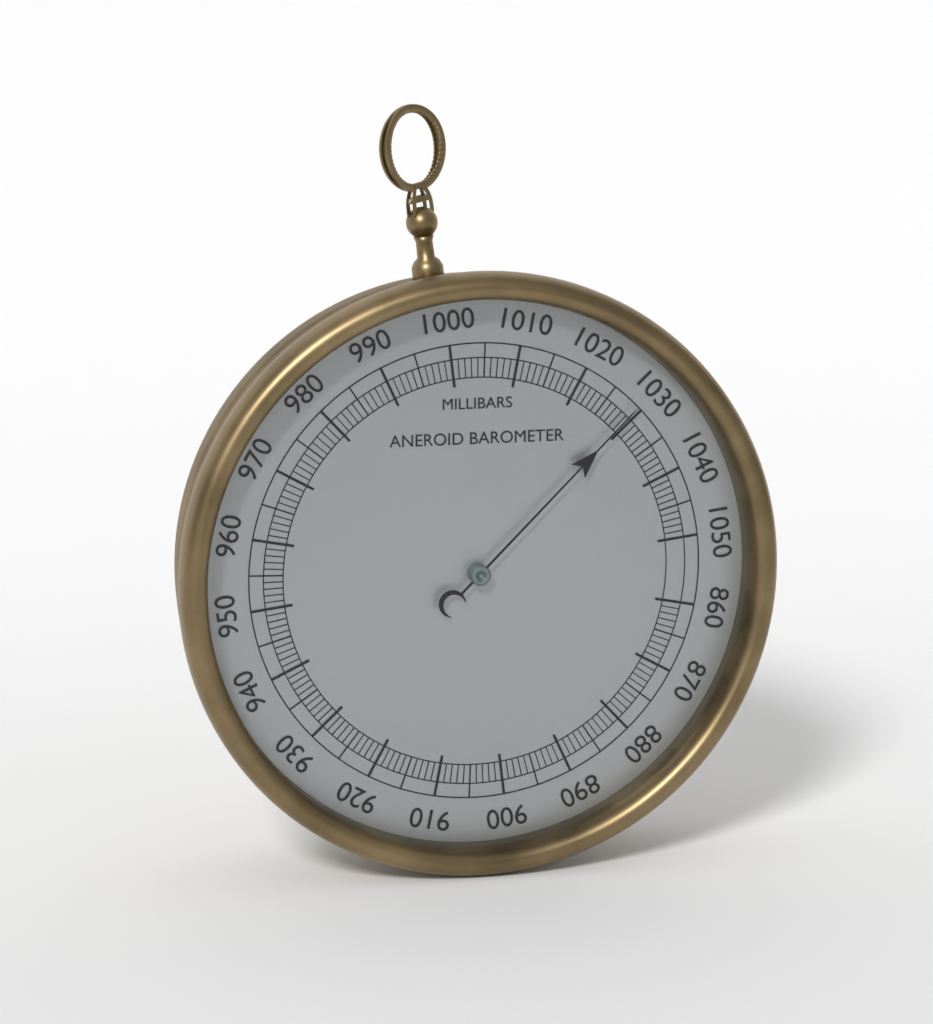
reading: 1029 mbar
